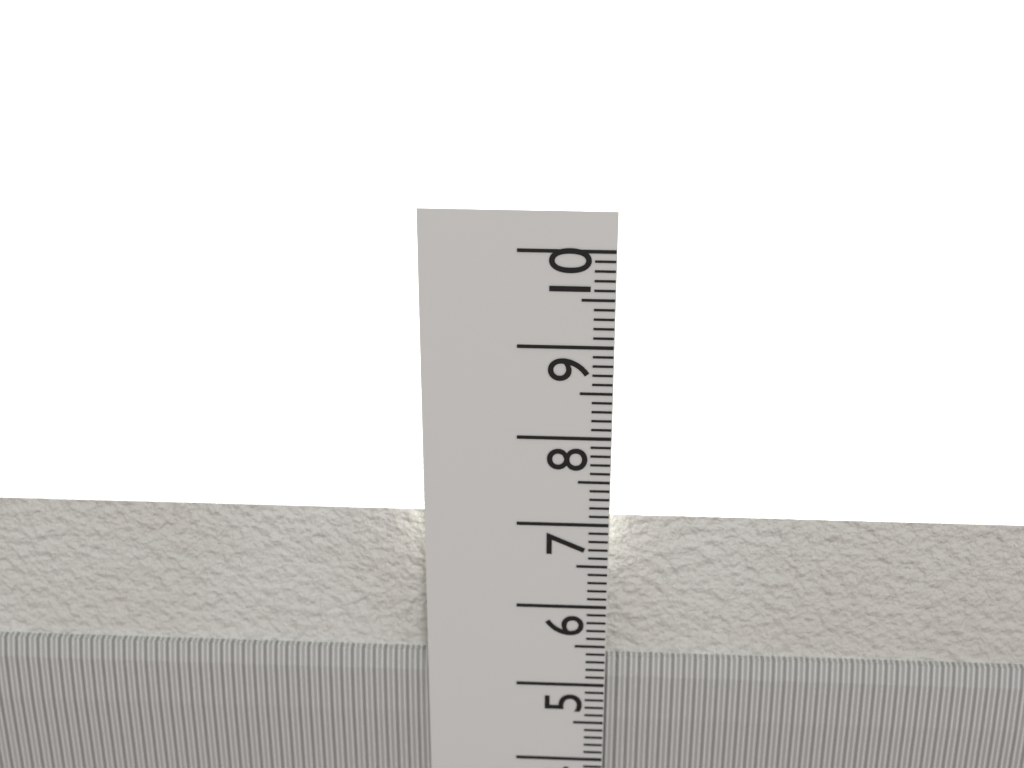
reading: 7.0 cm
